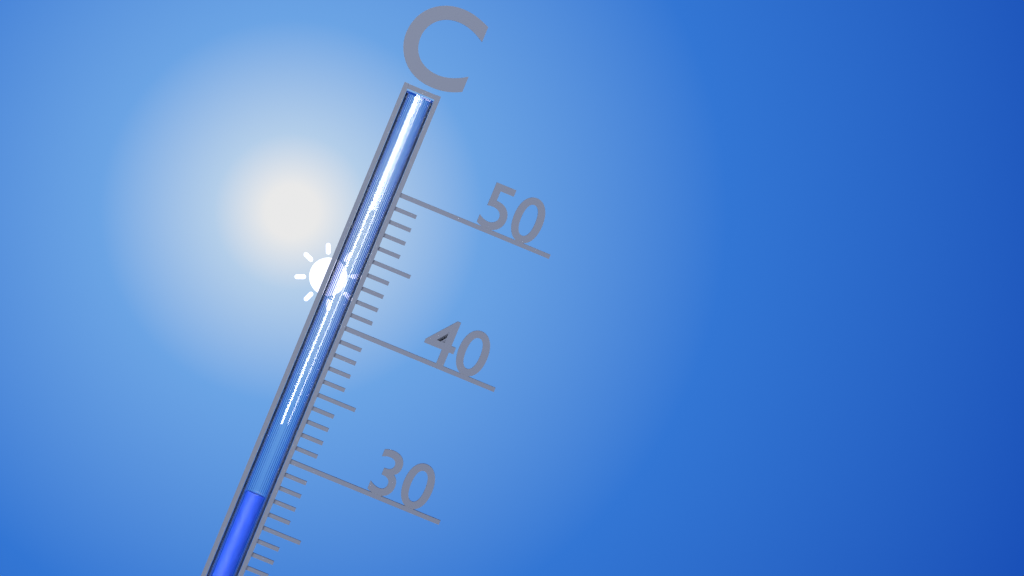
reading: 27 °C
